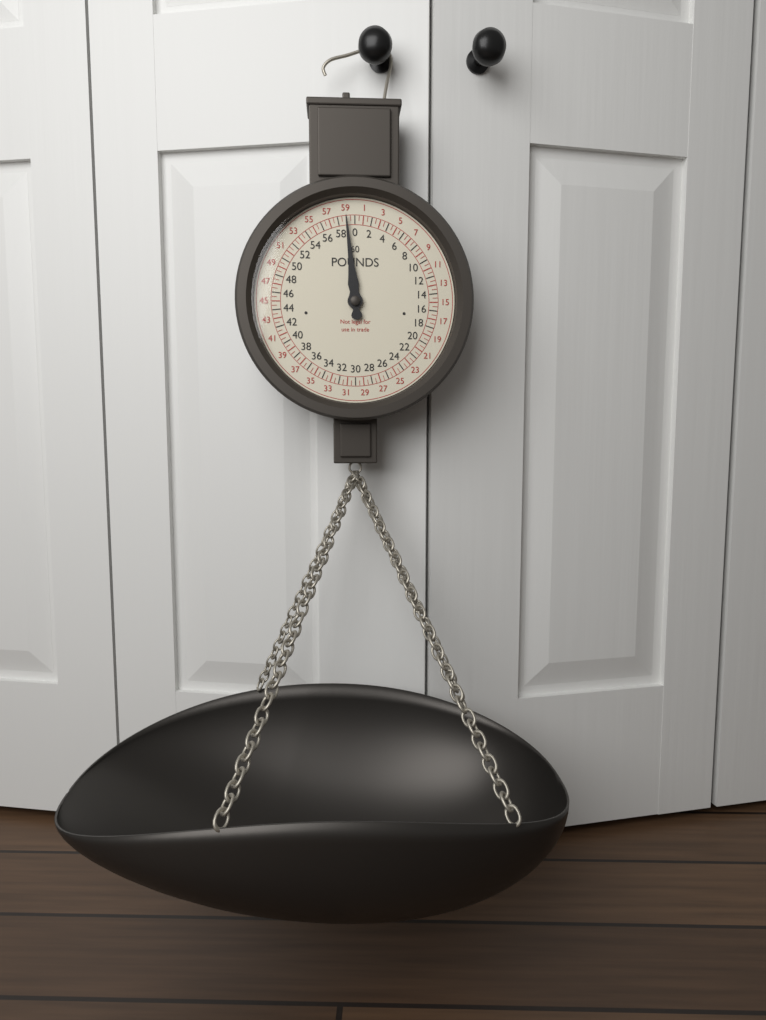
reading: 59.0 lb
